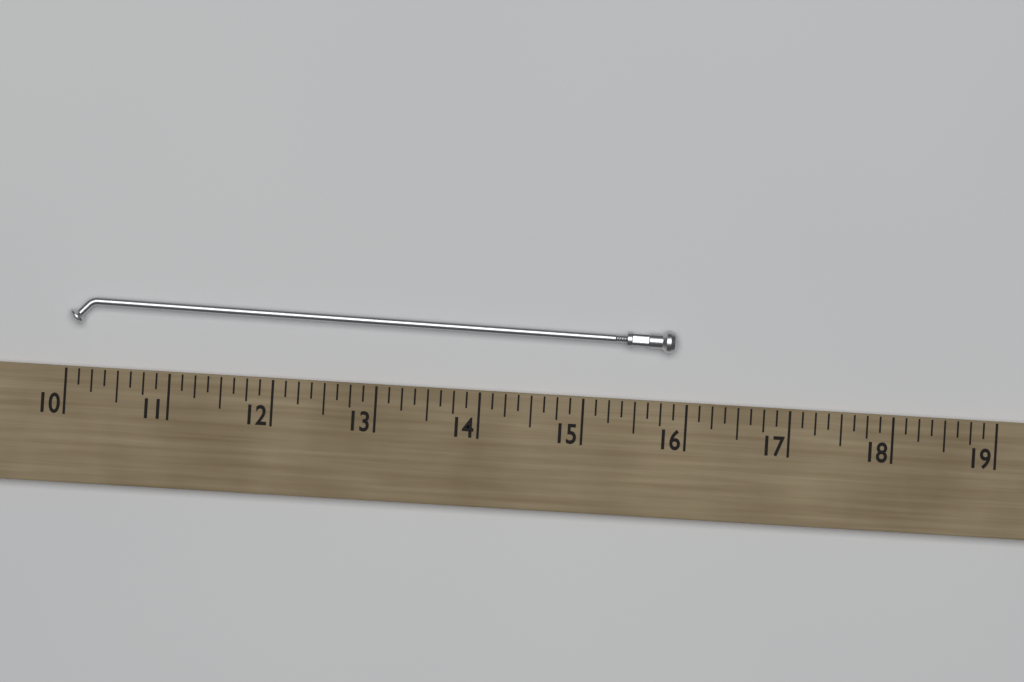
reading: 15.875 (no unit)
